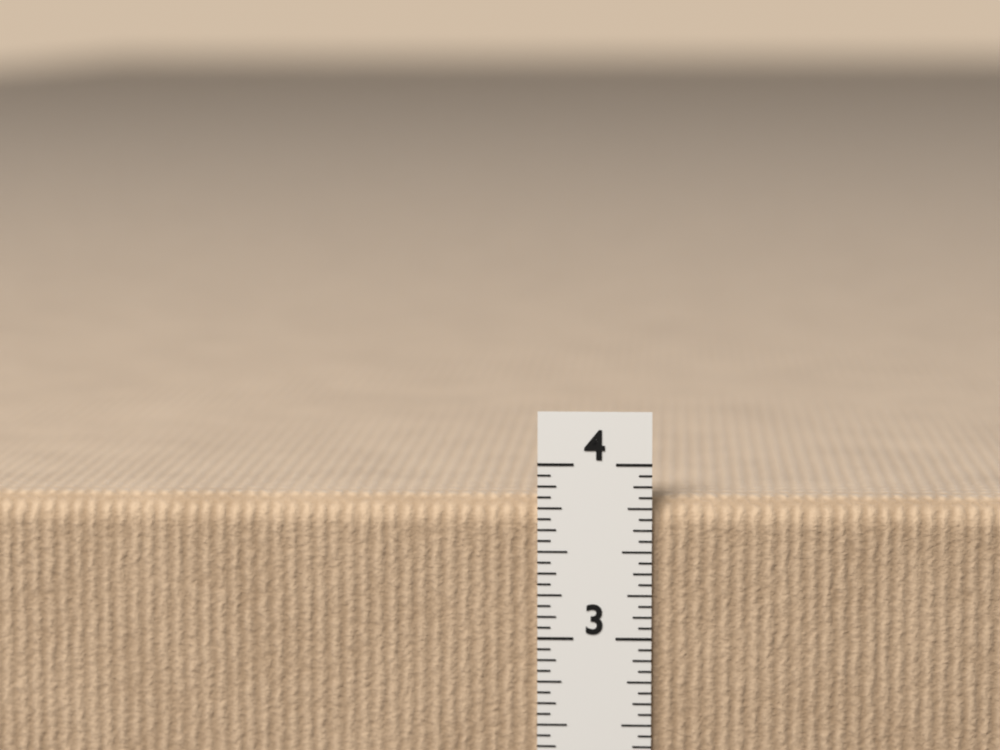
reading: 3.8125 in
